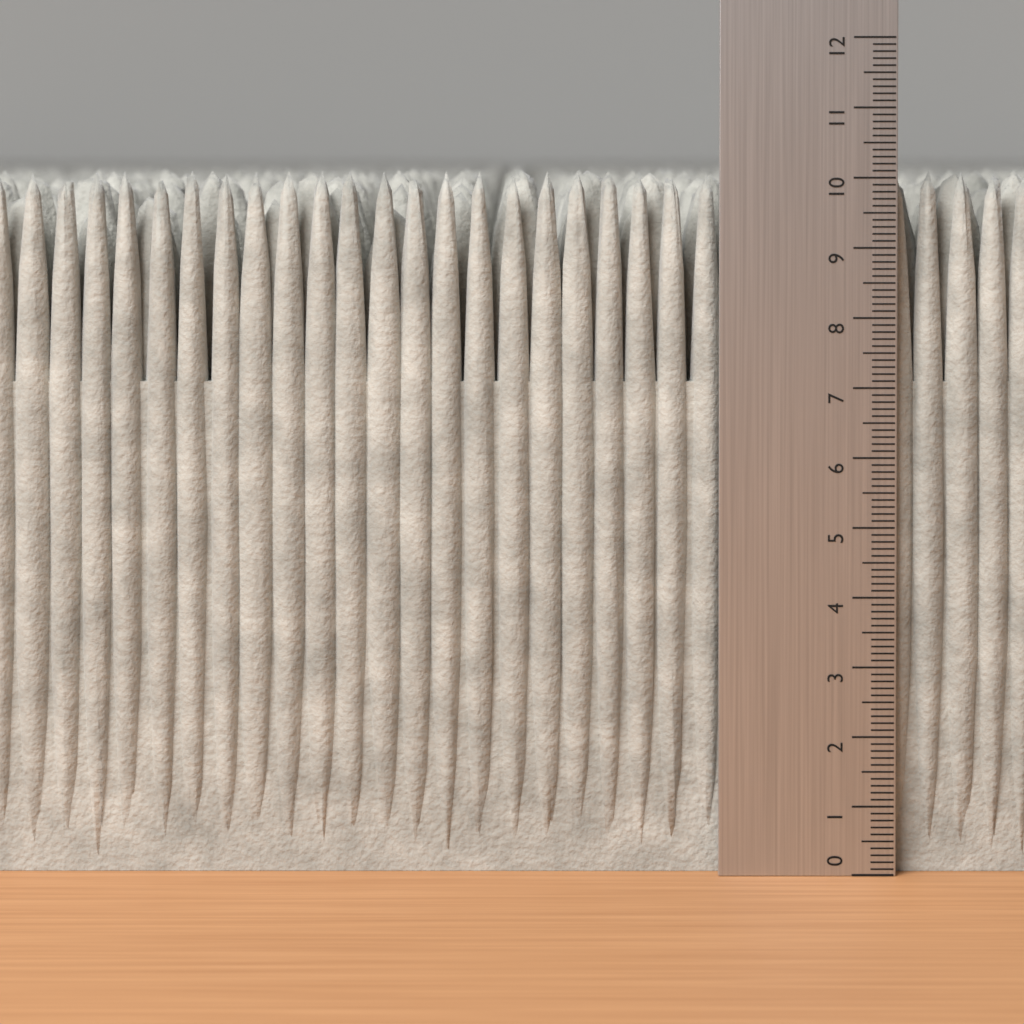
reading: 10.1 (no unit)
